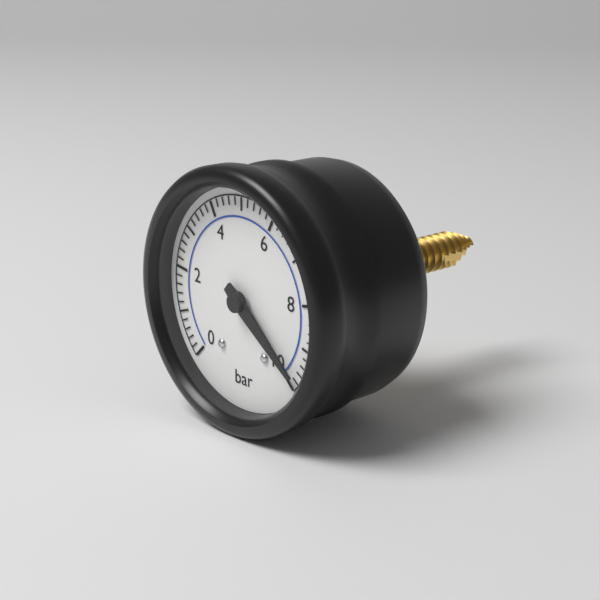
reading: 9.8 bar
